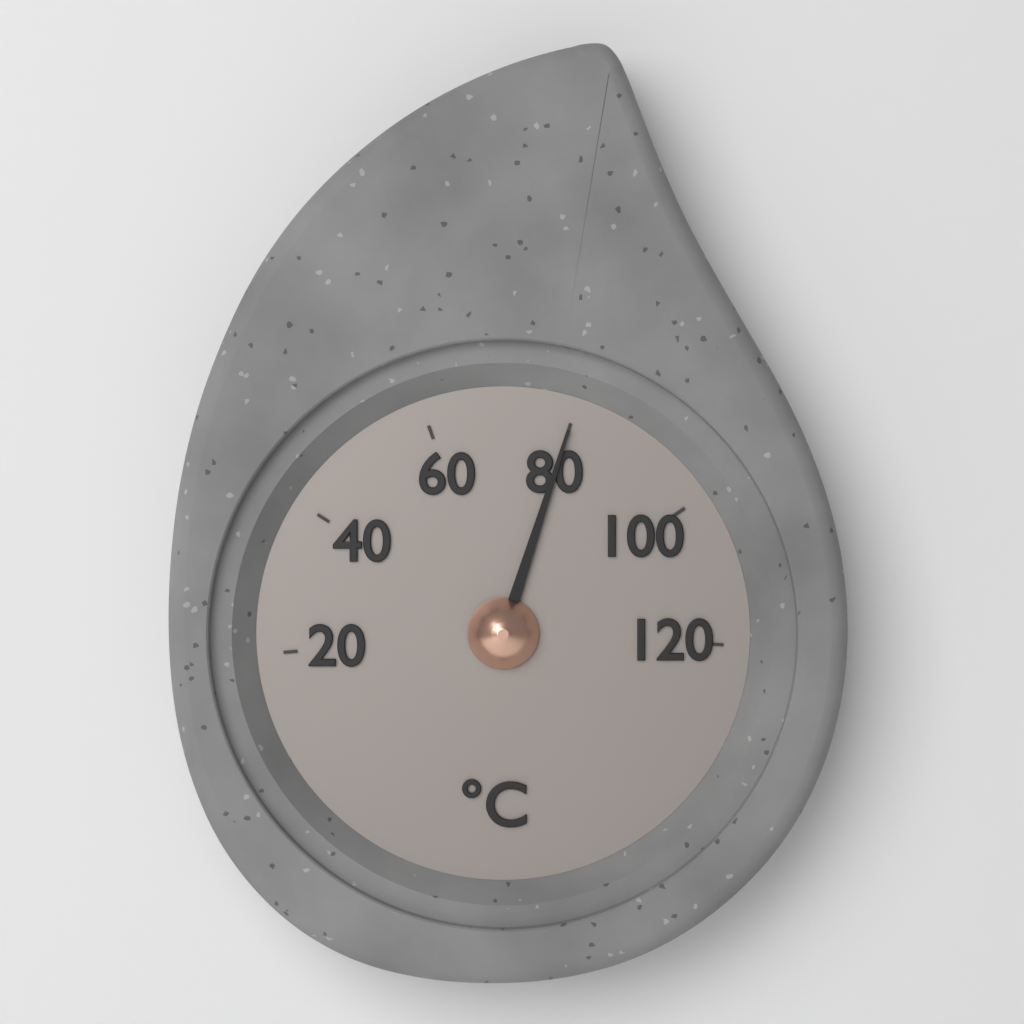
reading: 80 °C
